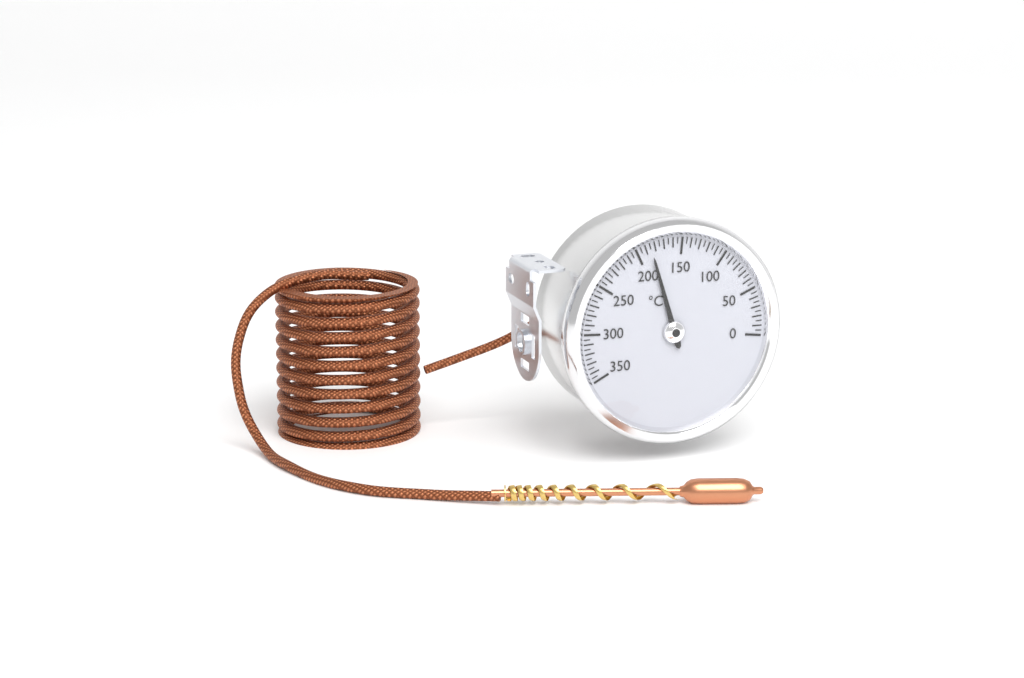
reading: 185 °C
